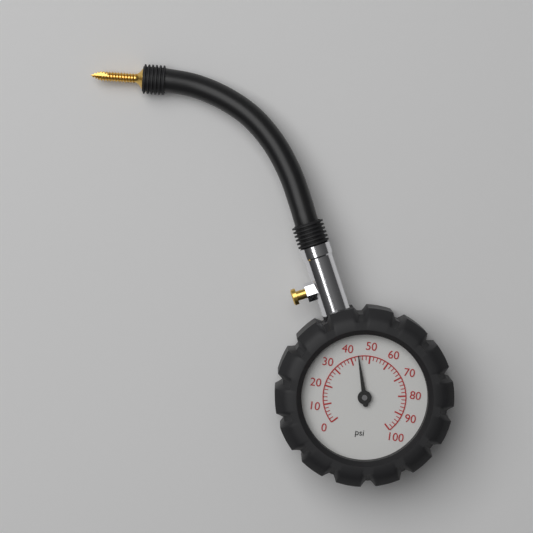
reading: 44 psi
